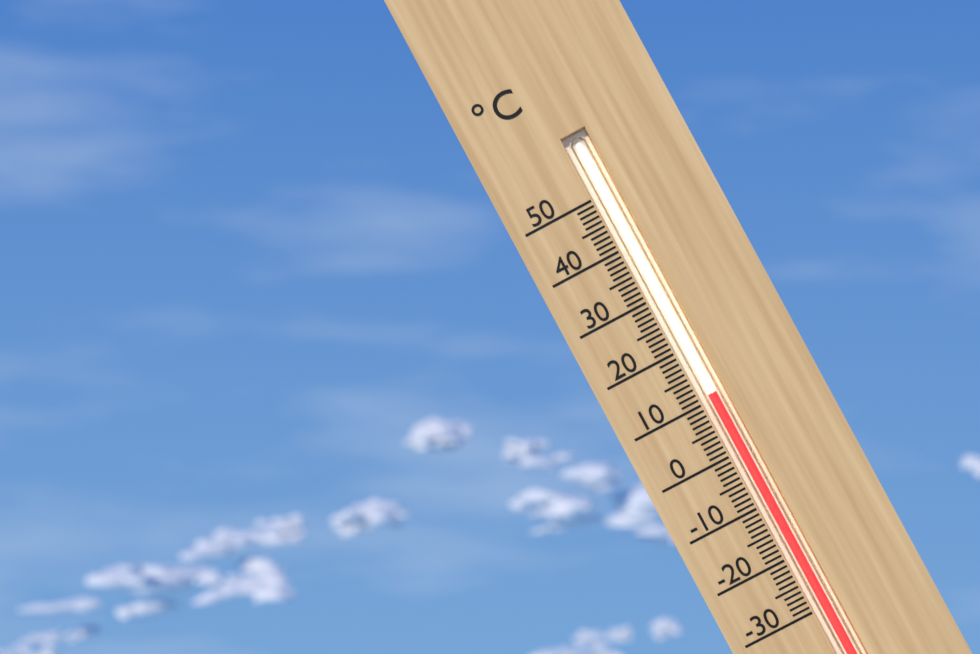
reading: 11 °C
